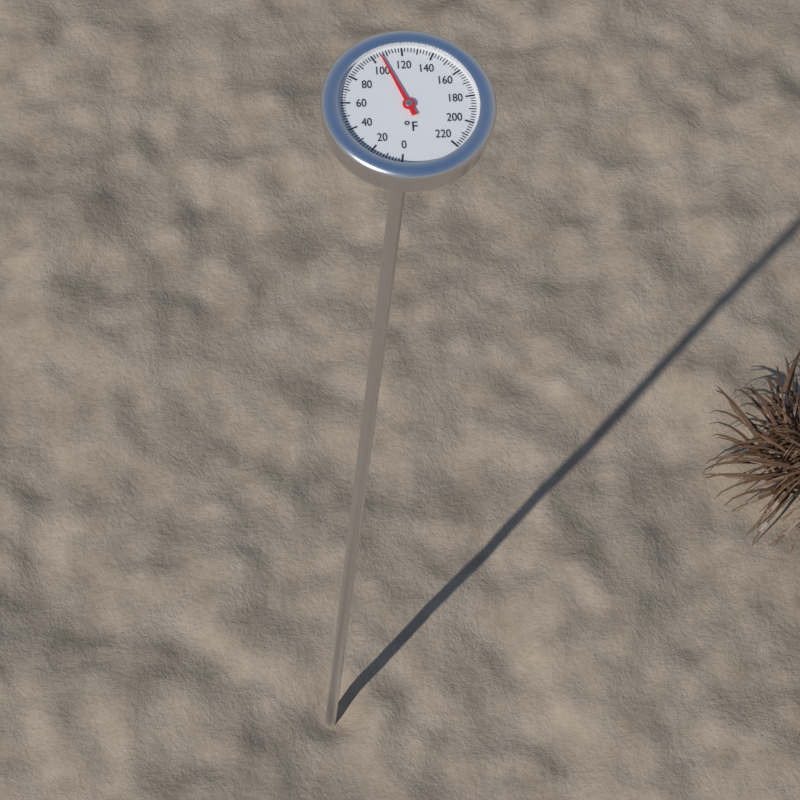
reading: 106 °F
